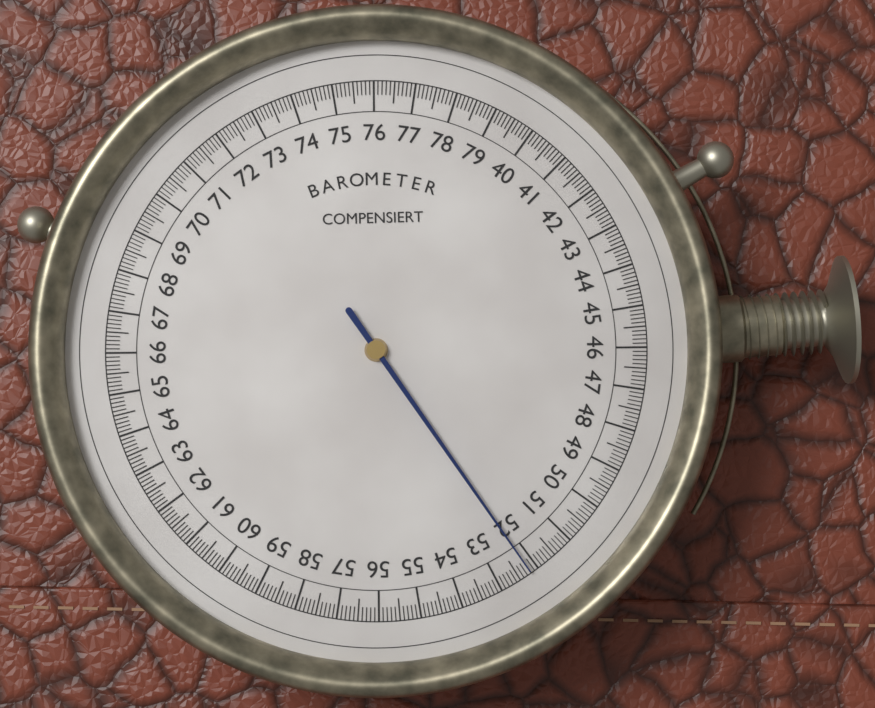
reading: 52.2 (no unit)
